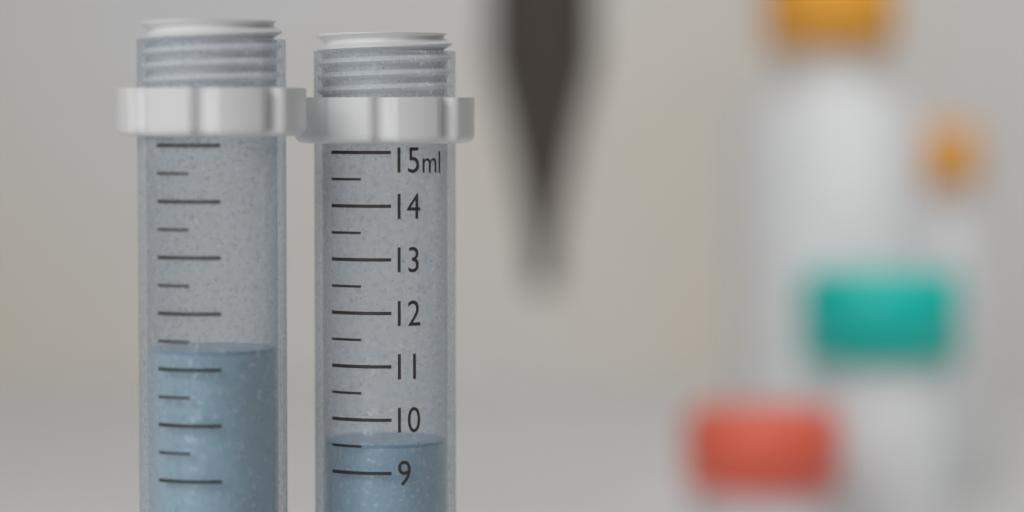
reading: 9.5 ml
